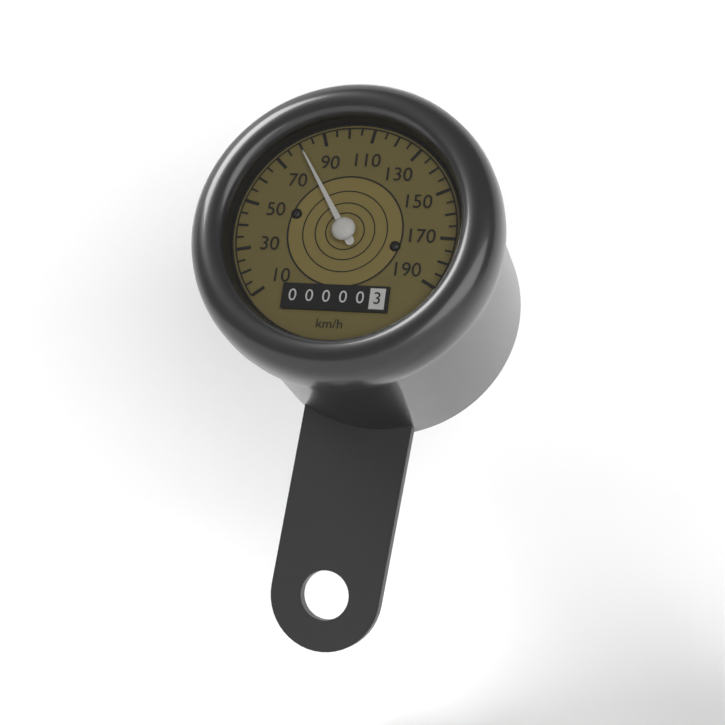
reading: 80 km/h
